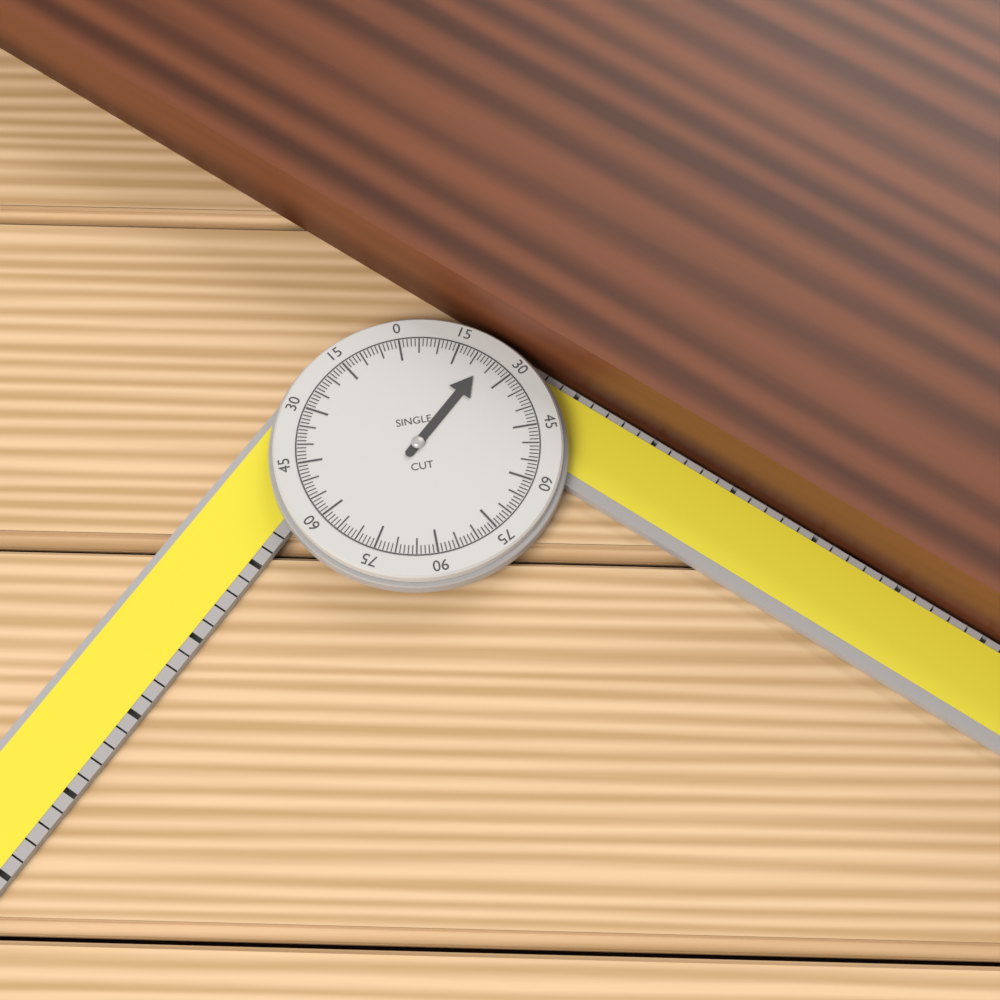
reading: 23 °
